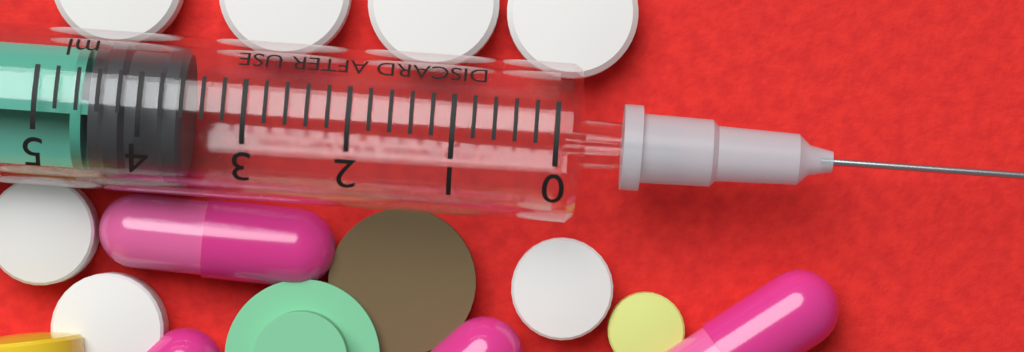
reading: 3.6 ml
